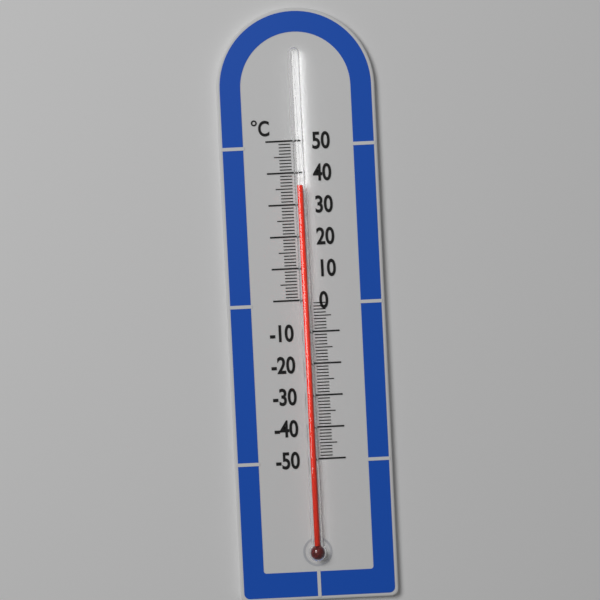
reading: 36 °C
